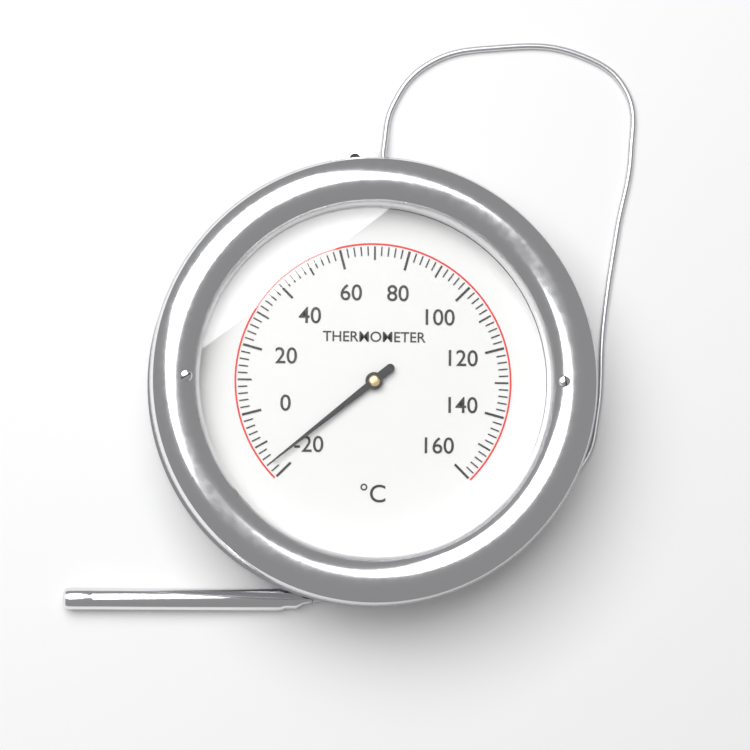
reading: -16 °C
